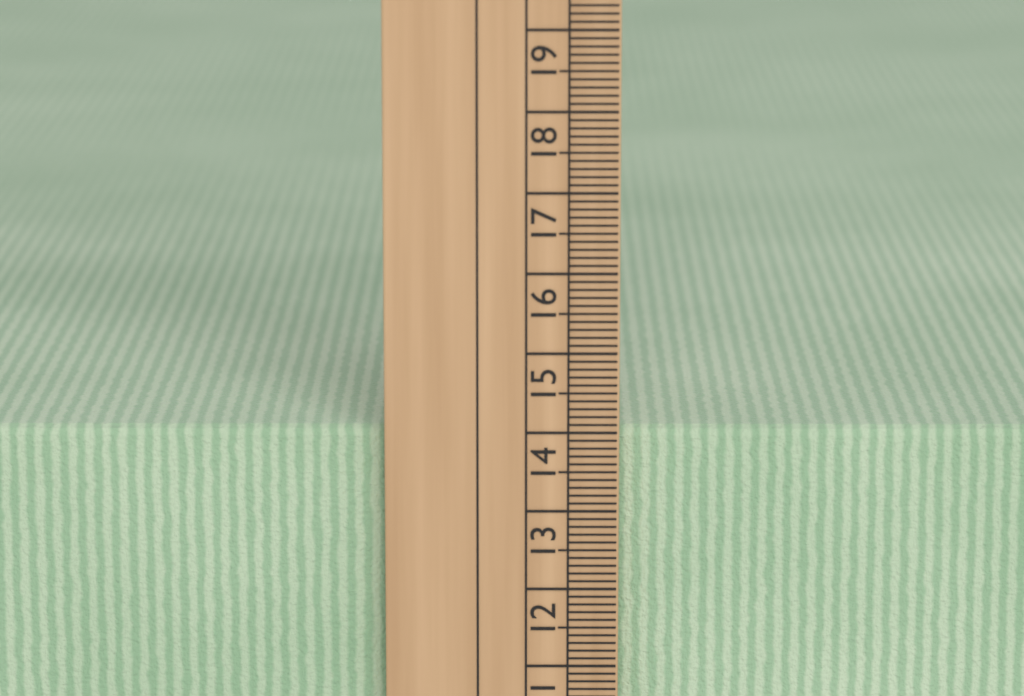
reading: 14.0 cm
